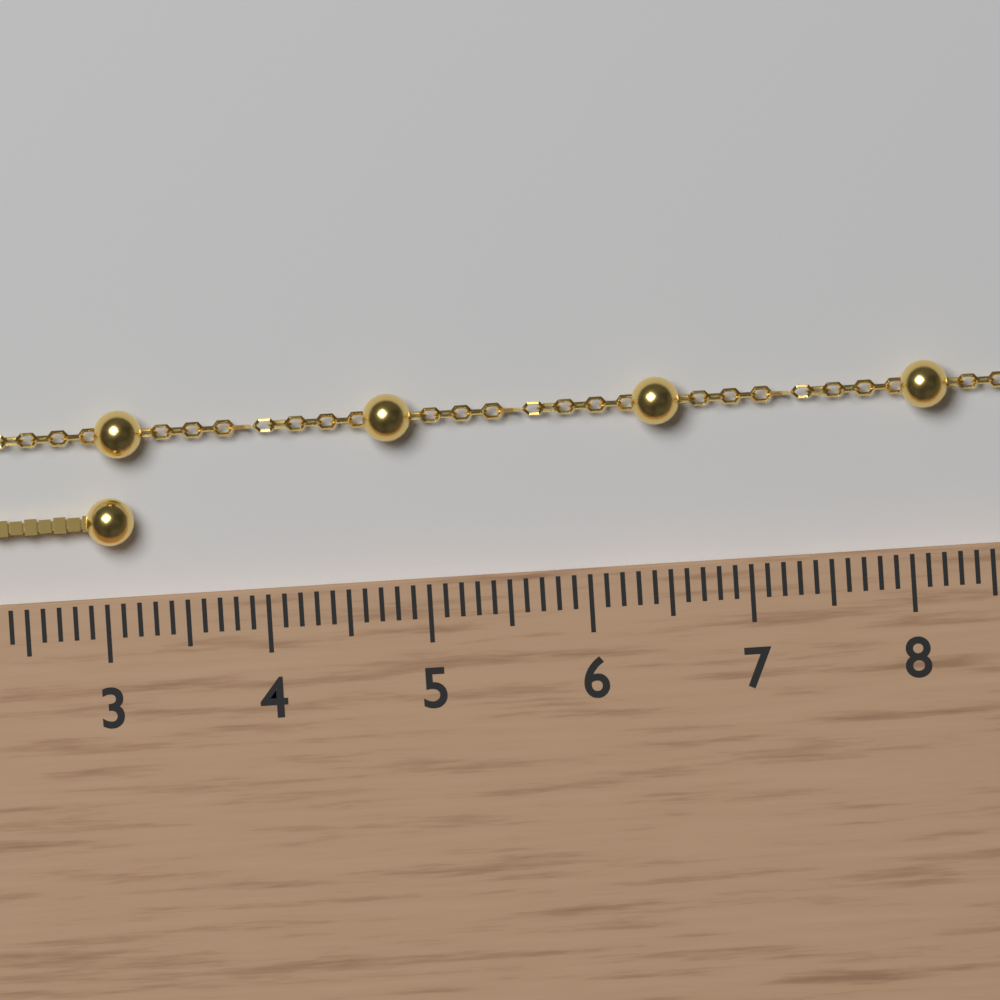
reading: 3.2 cm
